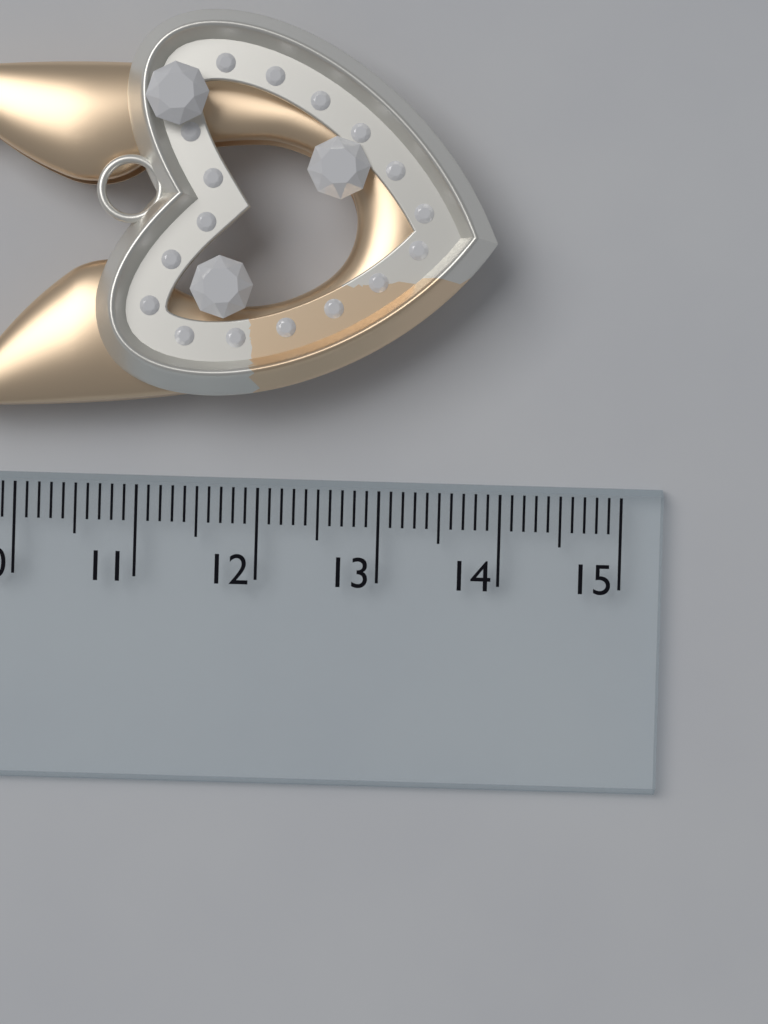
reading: 13.9 cm
